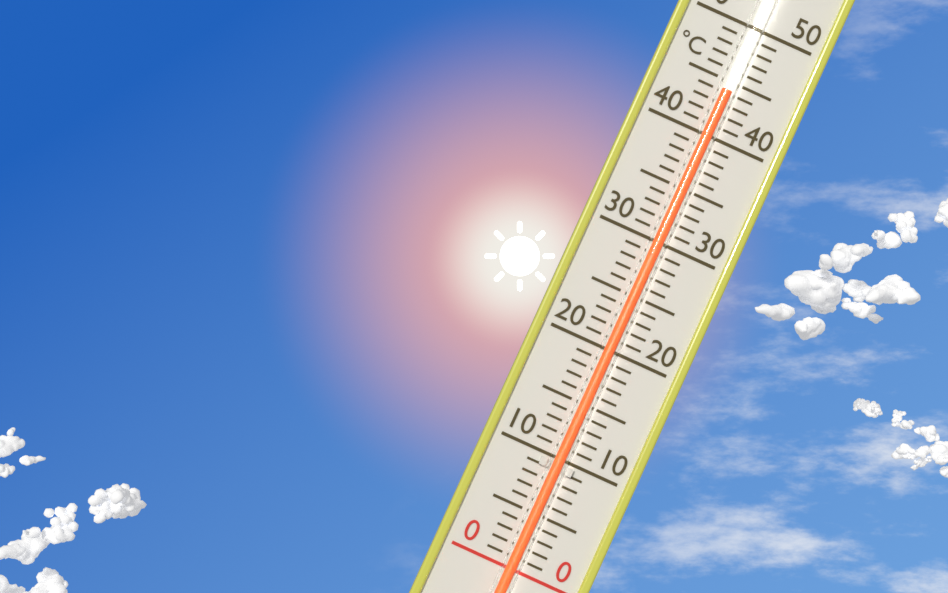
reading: 44 °C
